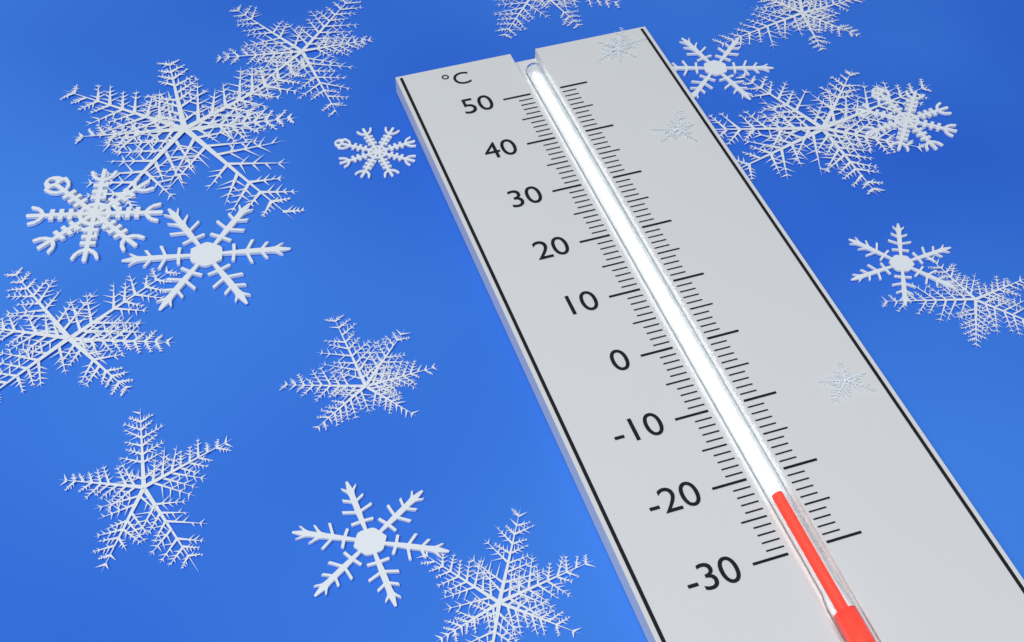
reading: -23 °C
